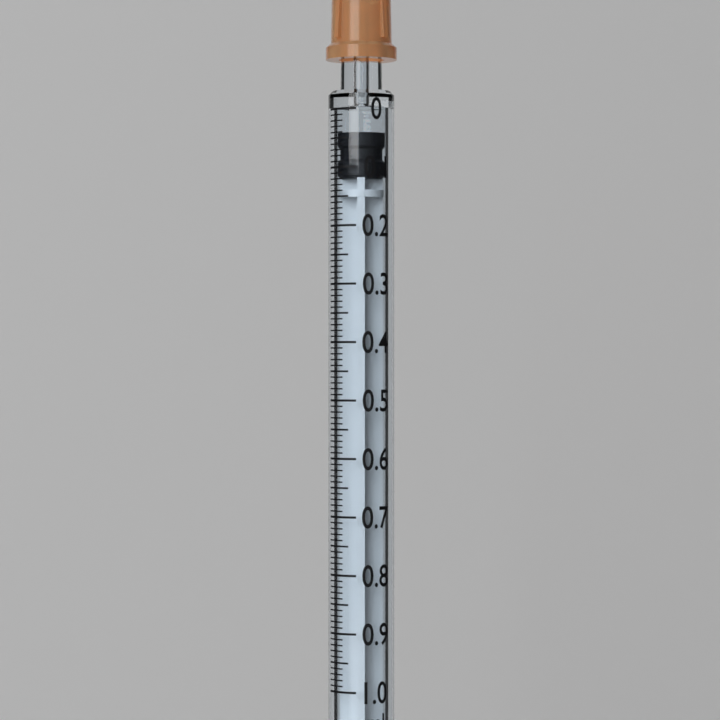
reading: 0.04 ml
